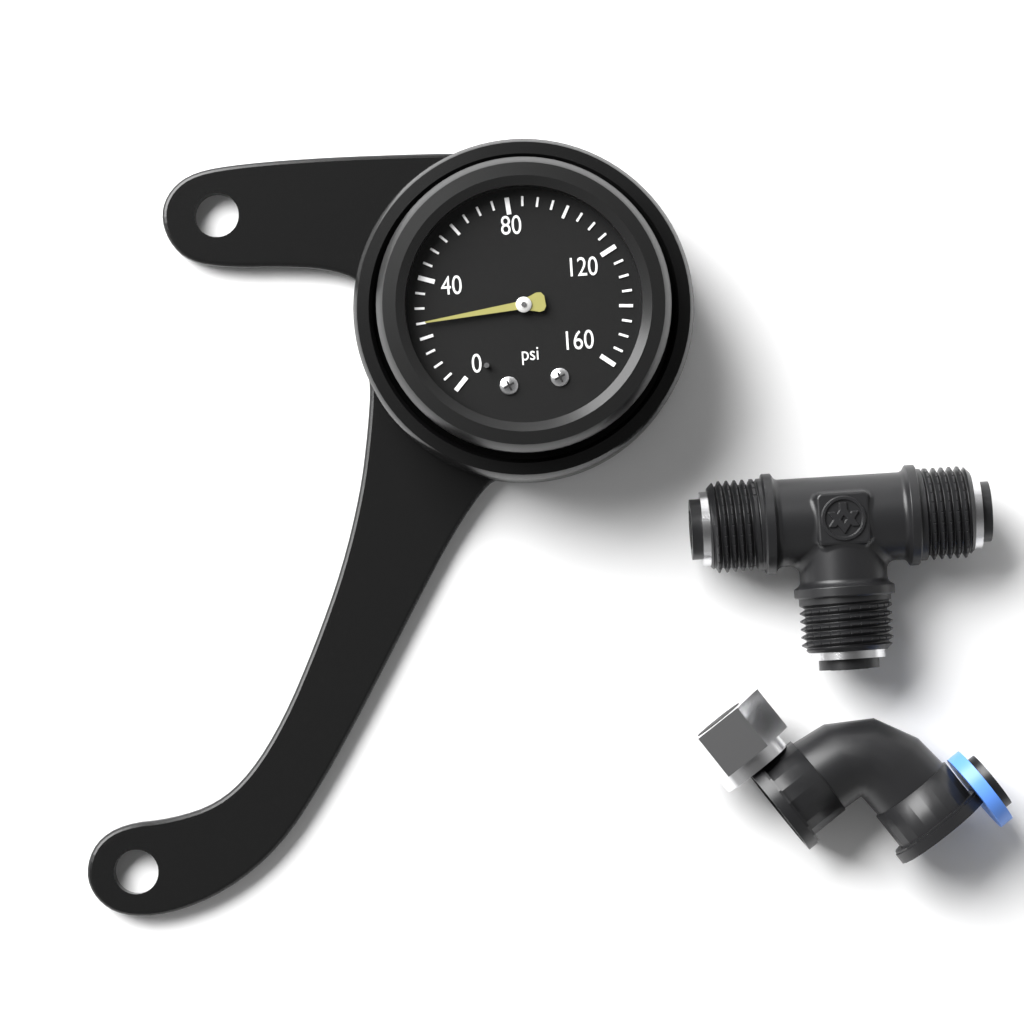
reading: 25 psi
